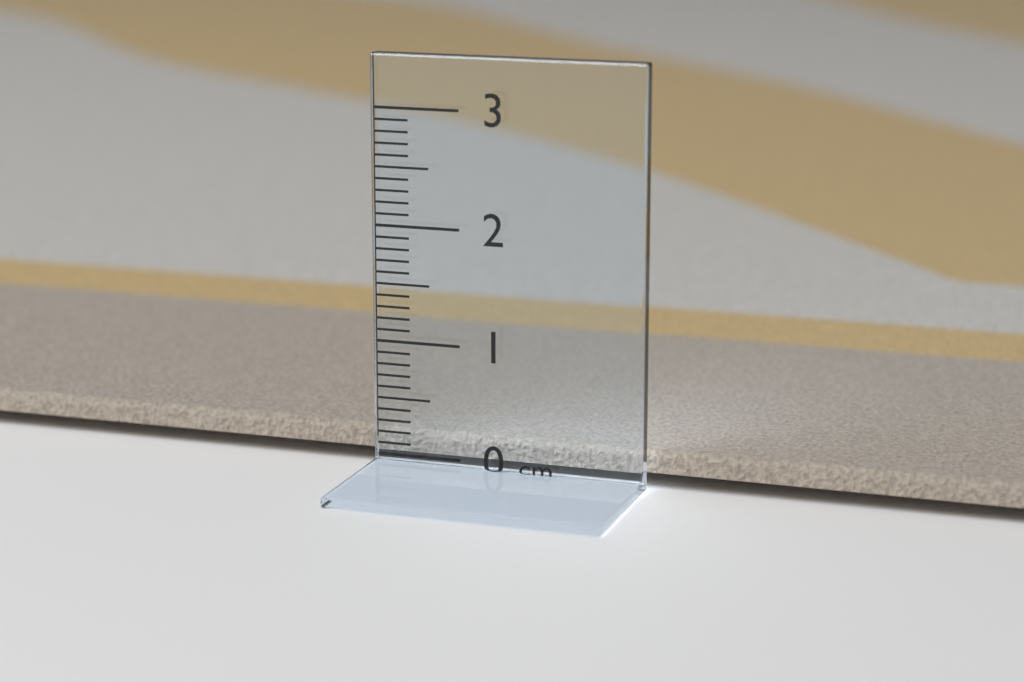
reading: 0.2 cm
